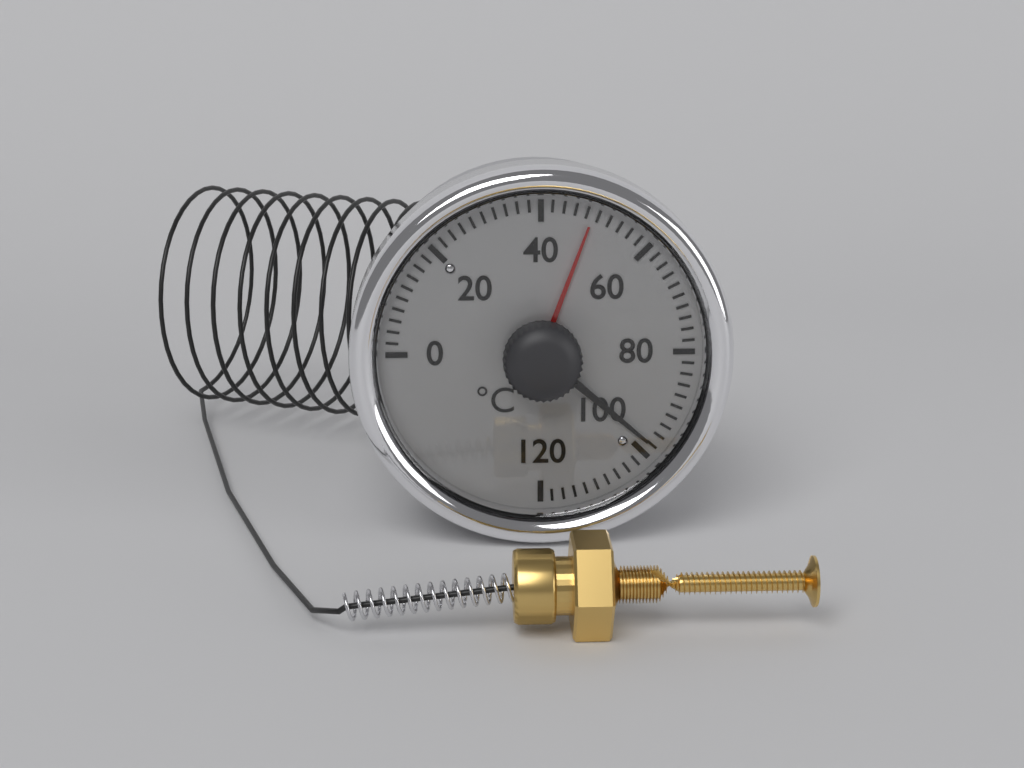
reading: 98 °C
